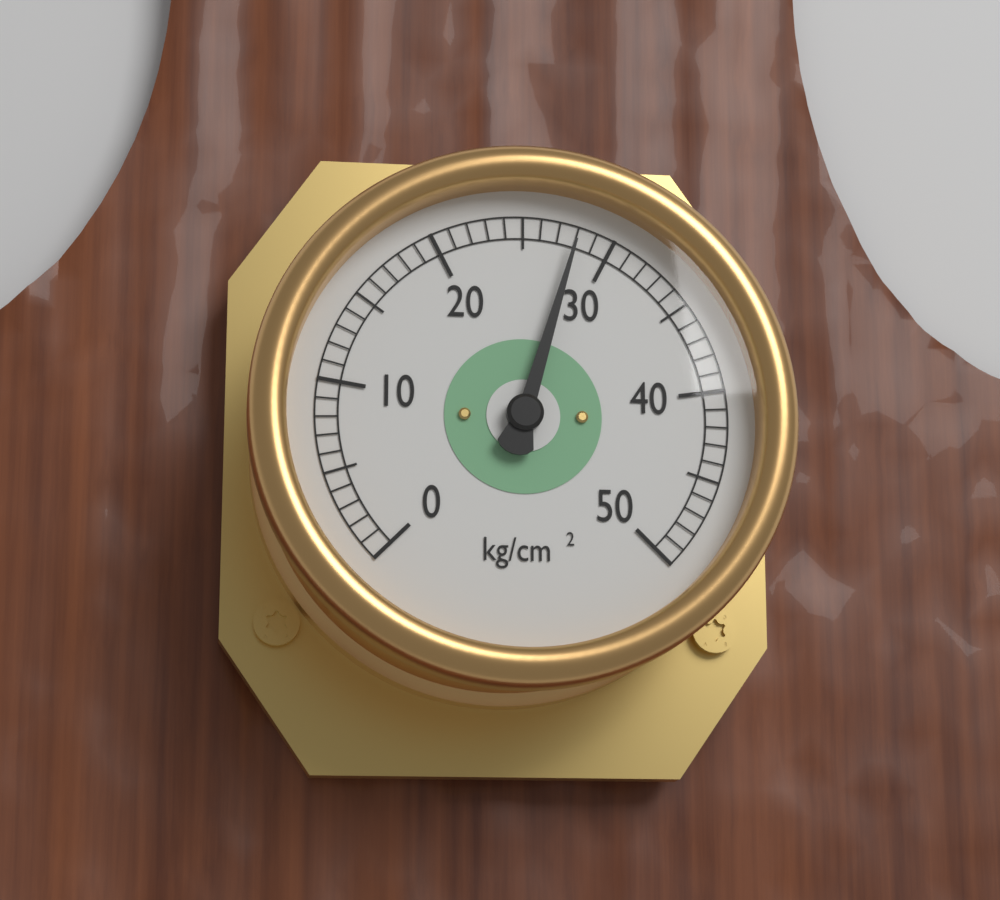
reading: 28 kg/cm²
